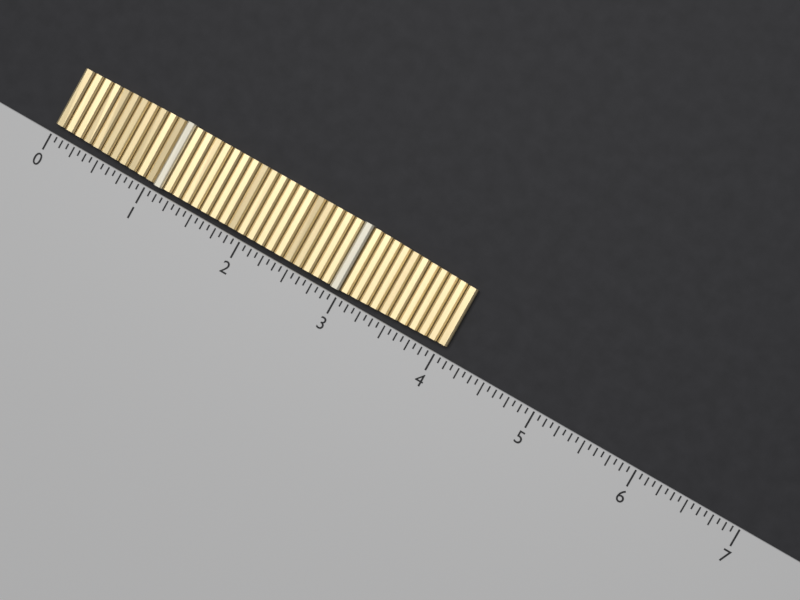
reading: 4.0625 (no unit)
